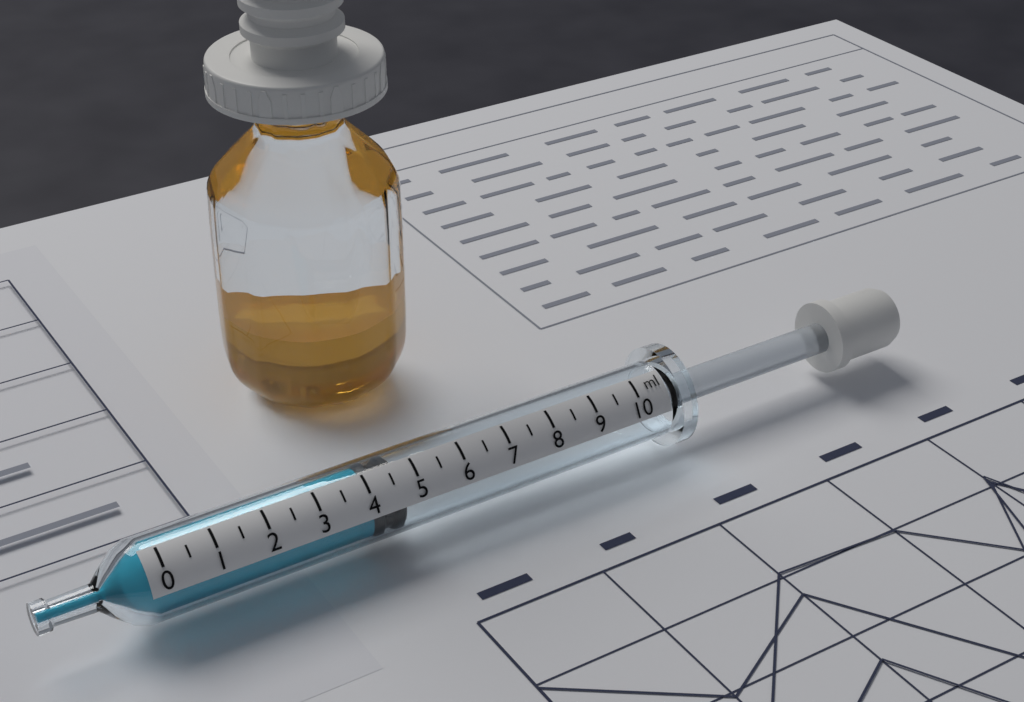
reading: 4.0 ml
